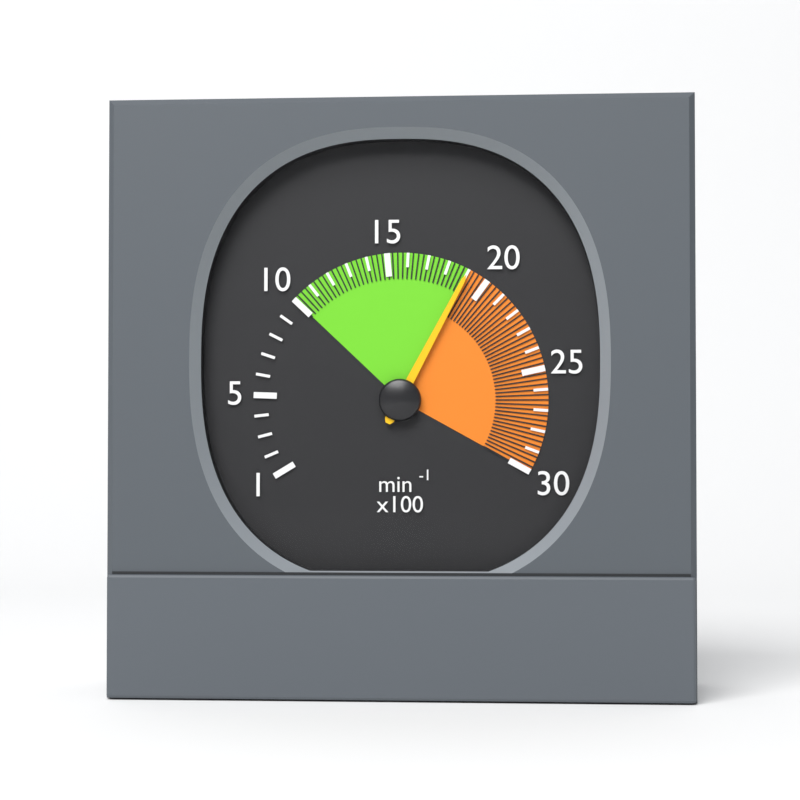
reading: 1900 min⁻¹
